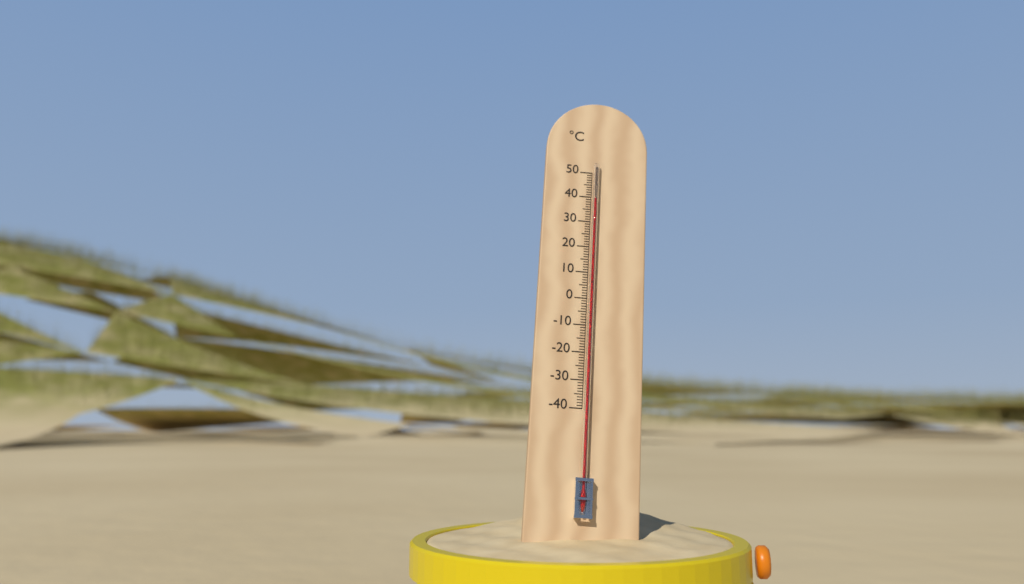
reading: 39 °C
